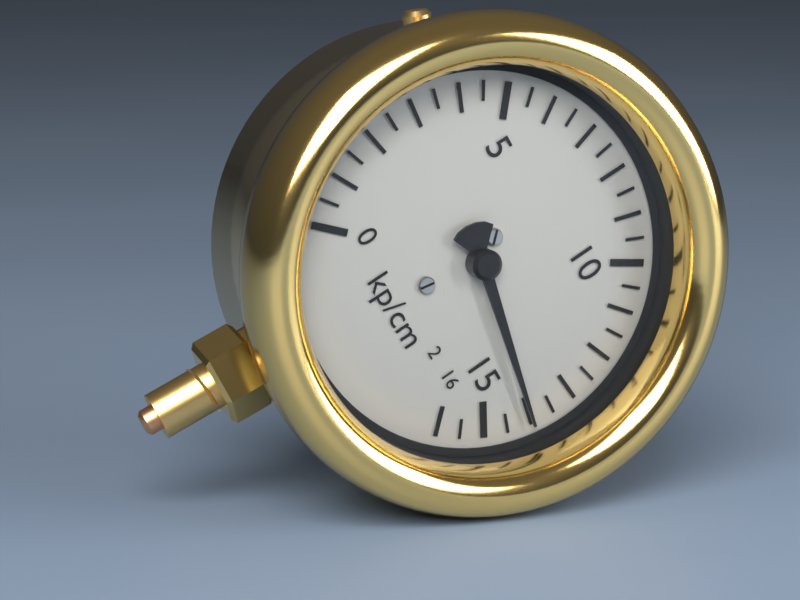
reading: 14.0 kp/cm²
